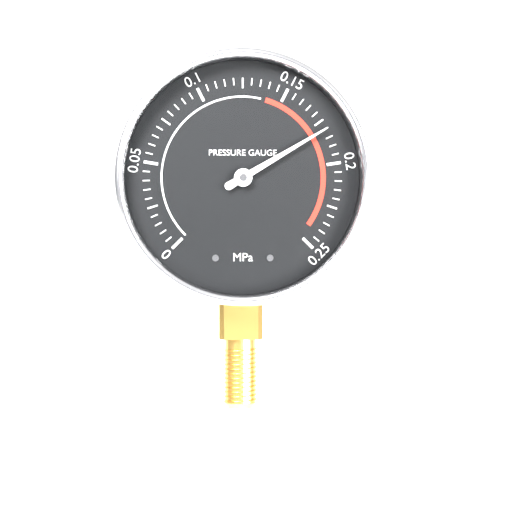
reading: 0.180 MPa
